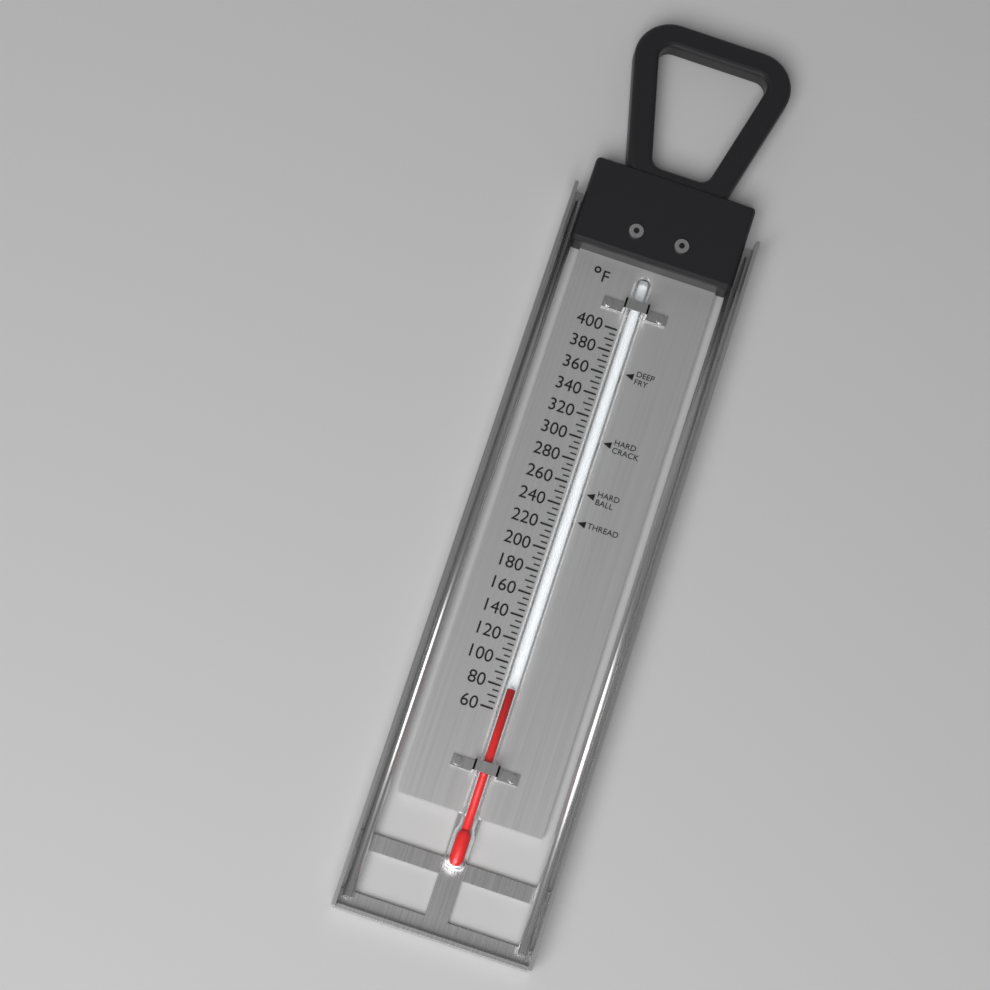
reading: 78 °F
